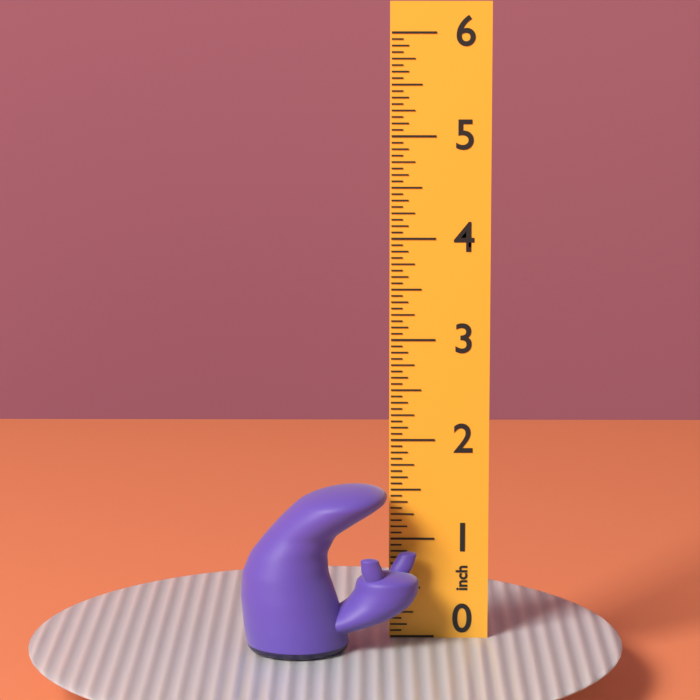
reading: 1.6250 inch
